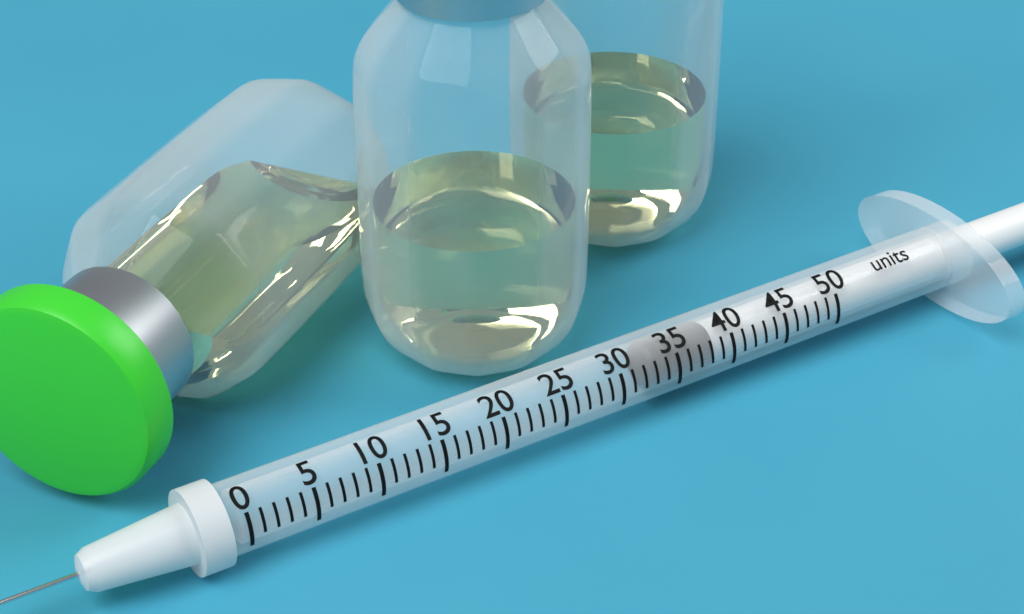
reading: 33 units
